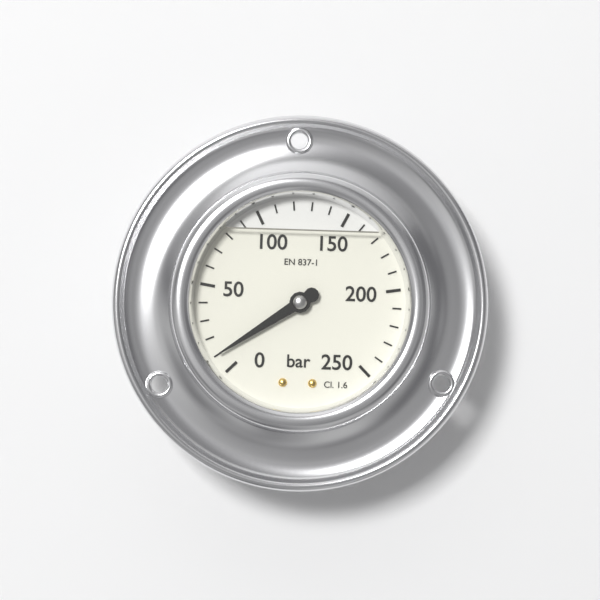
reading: 10 bar
